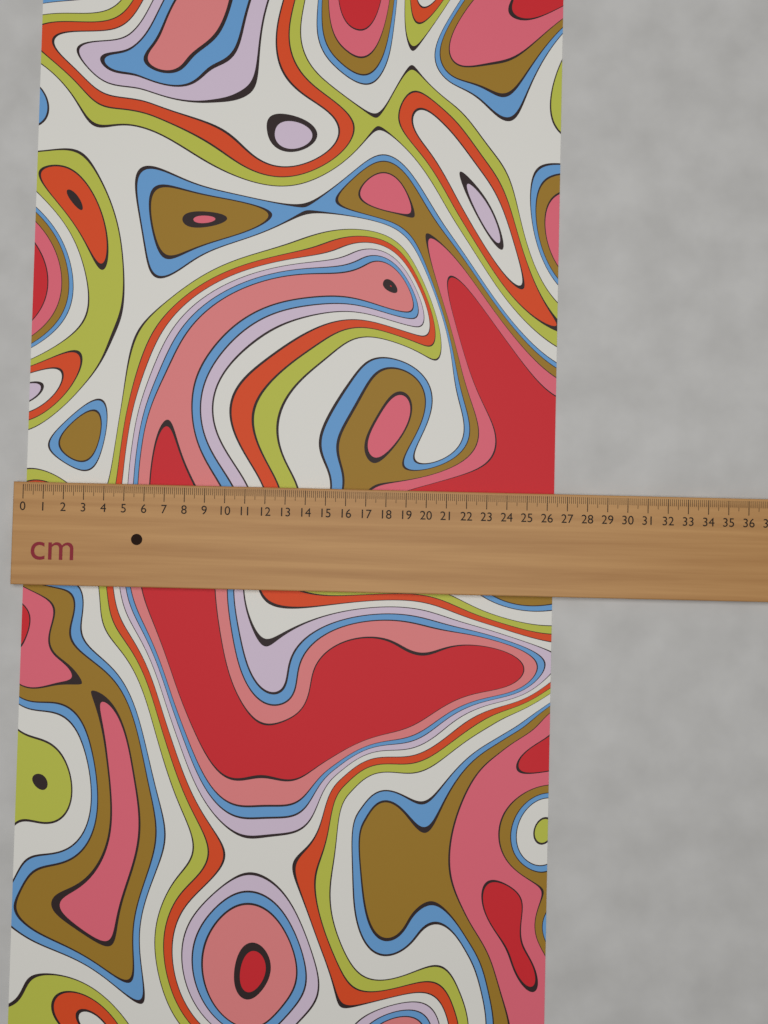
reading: 26.4 cm
